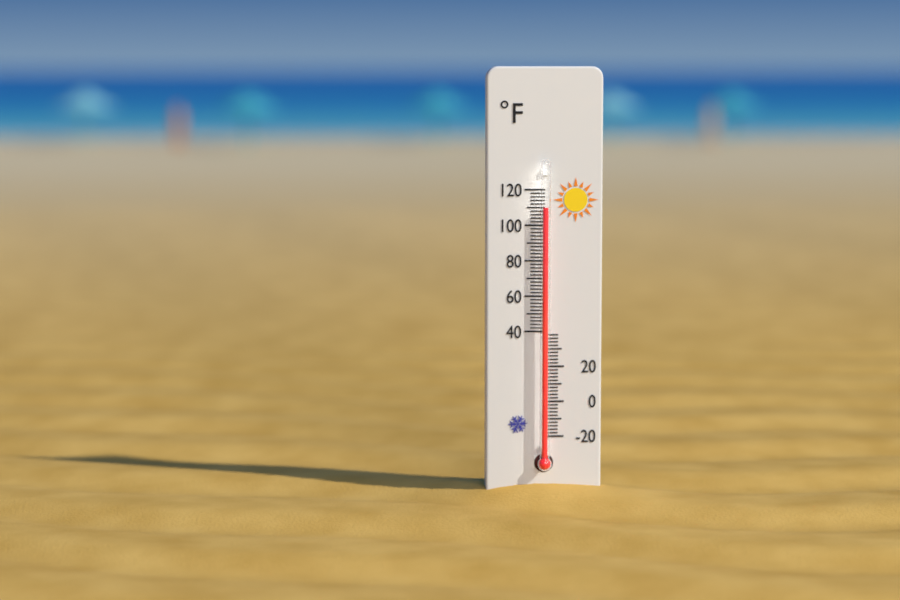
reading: 110 °F
